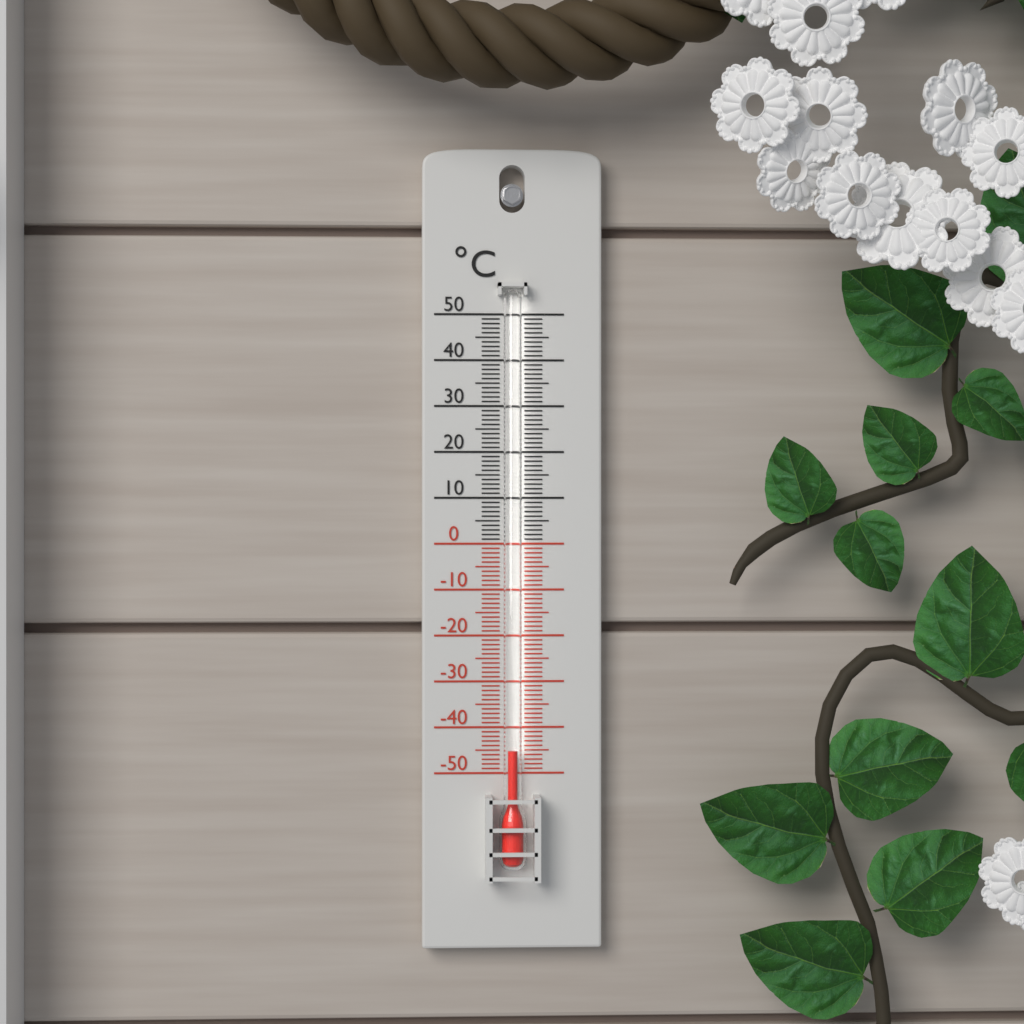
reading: -45 °C
